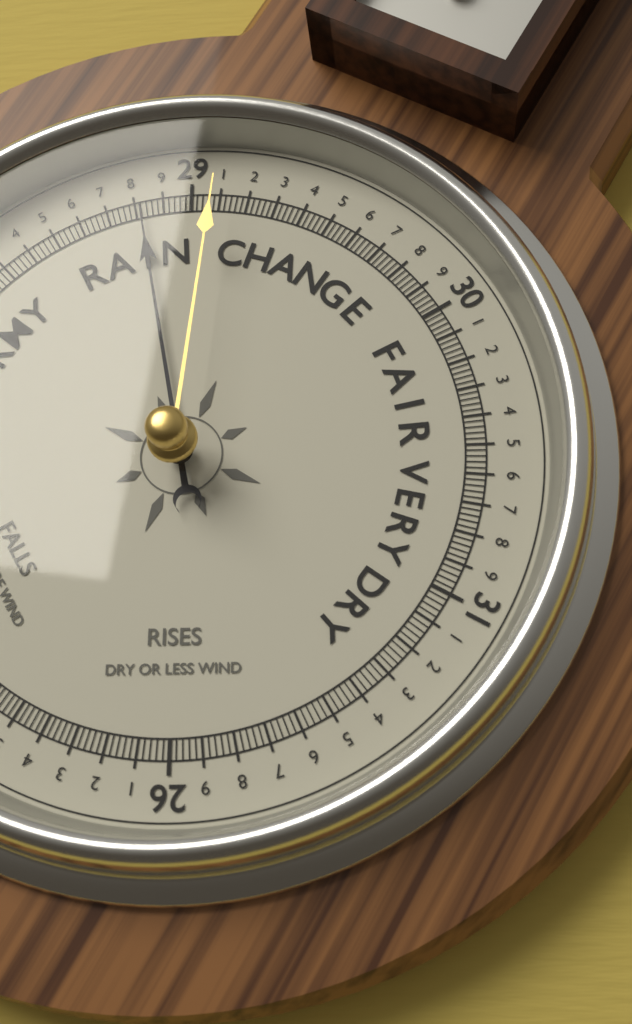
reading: 28.82 (no unit)
